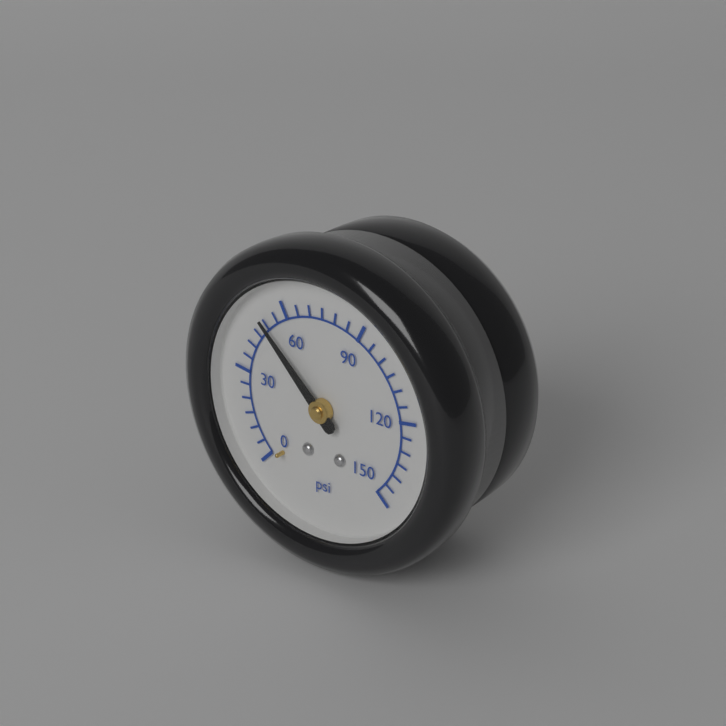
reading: 50 psi
